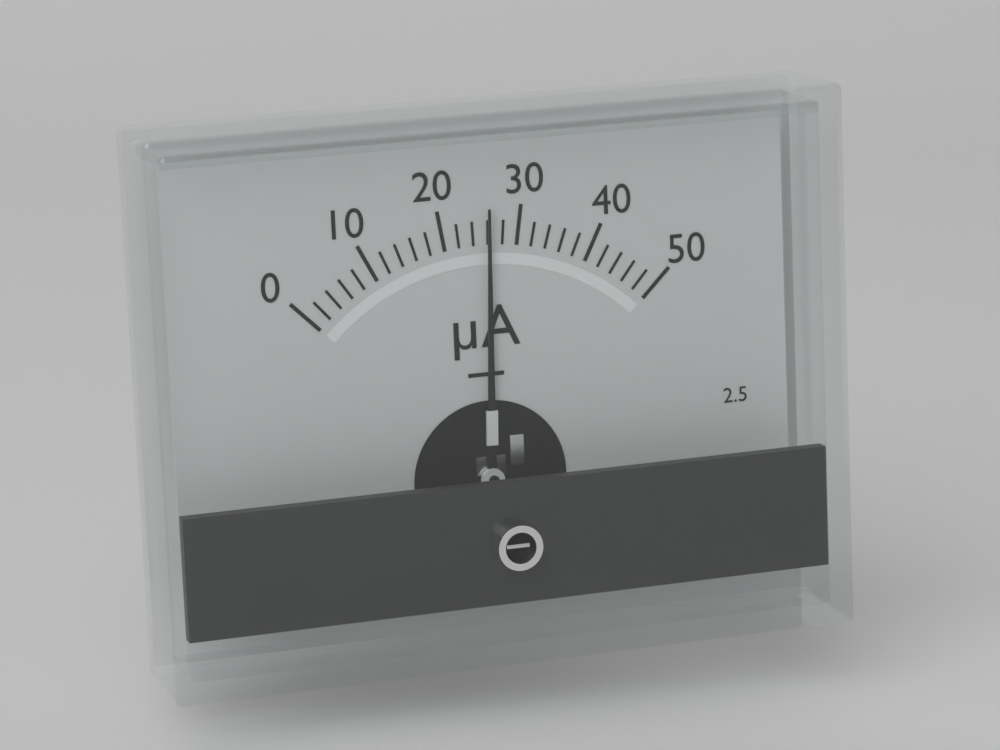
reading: 26 µA
